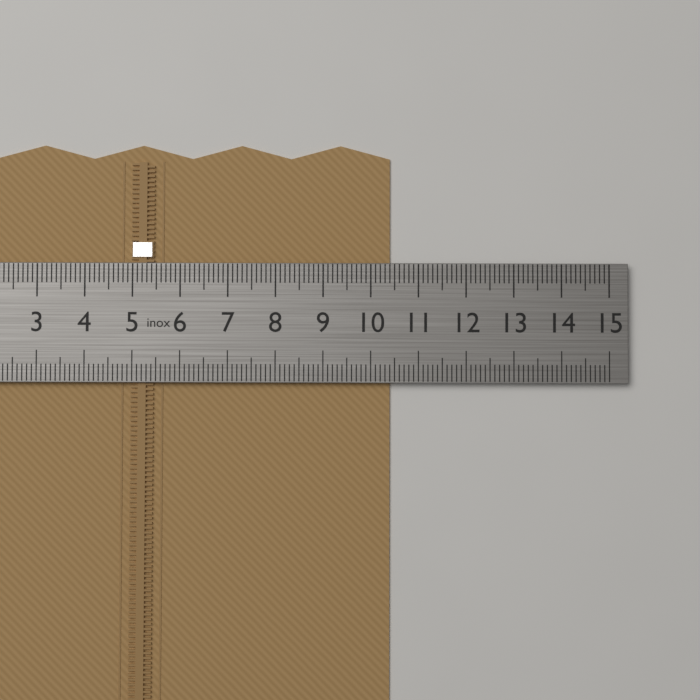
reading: 10.4 cm
